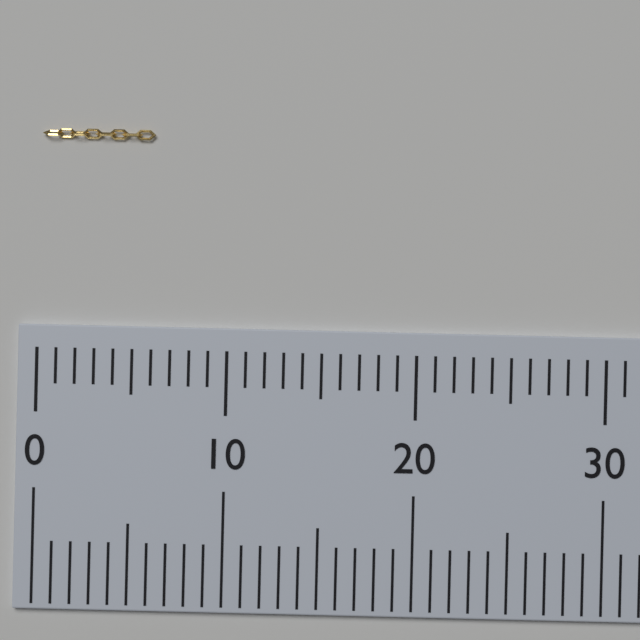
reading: 6 (no unit)
